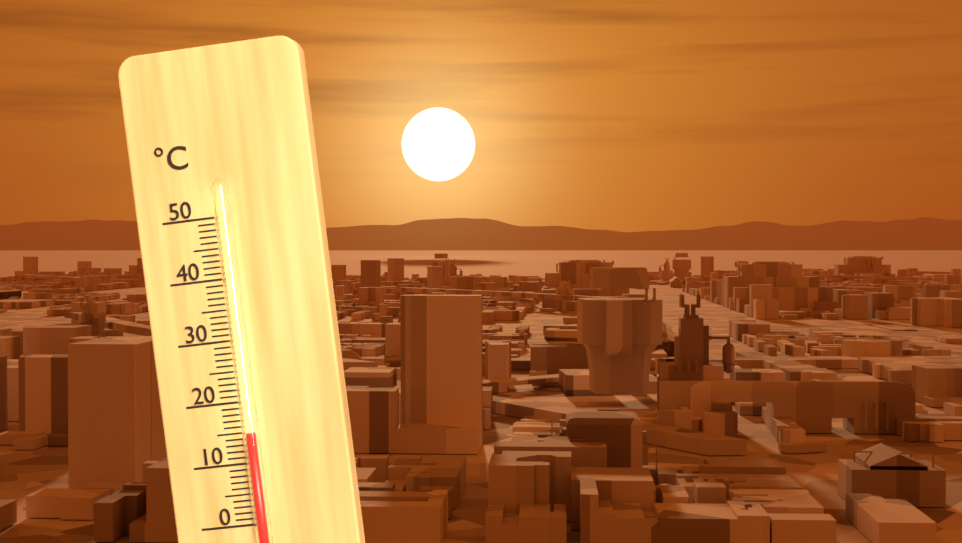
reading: 15 °C
